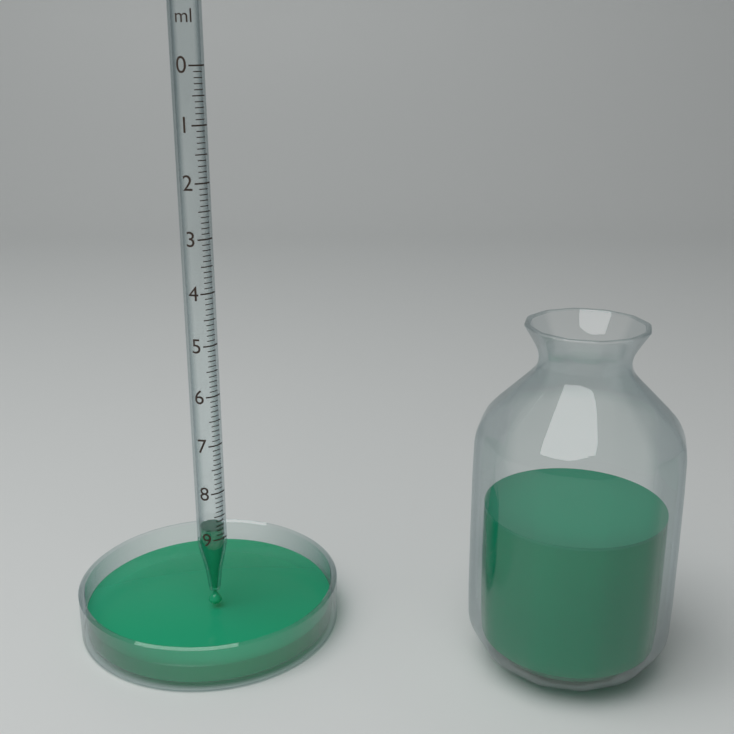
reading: 8.8 ml
